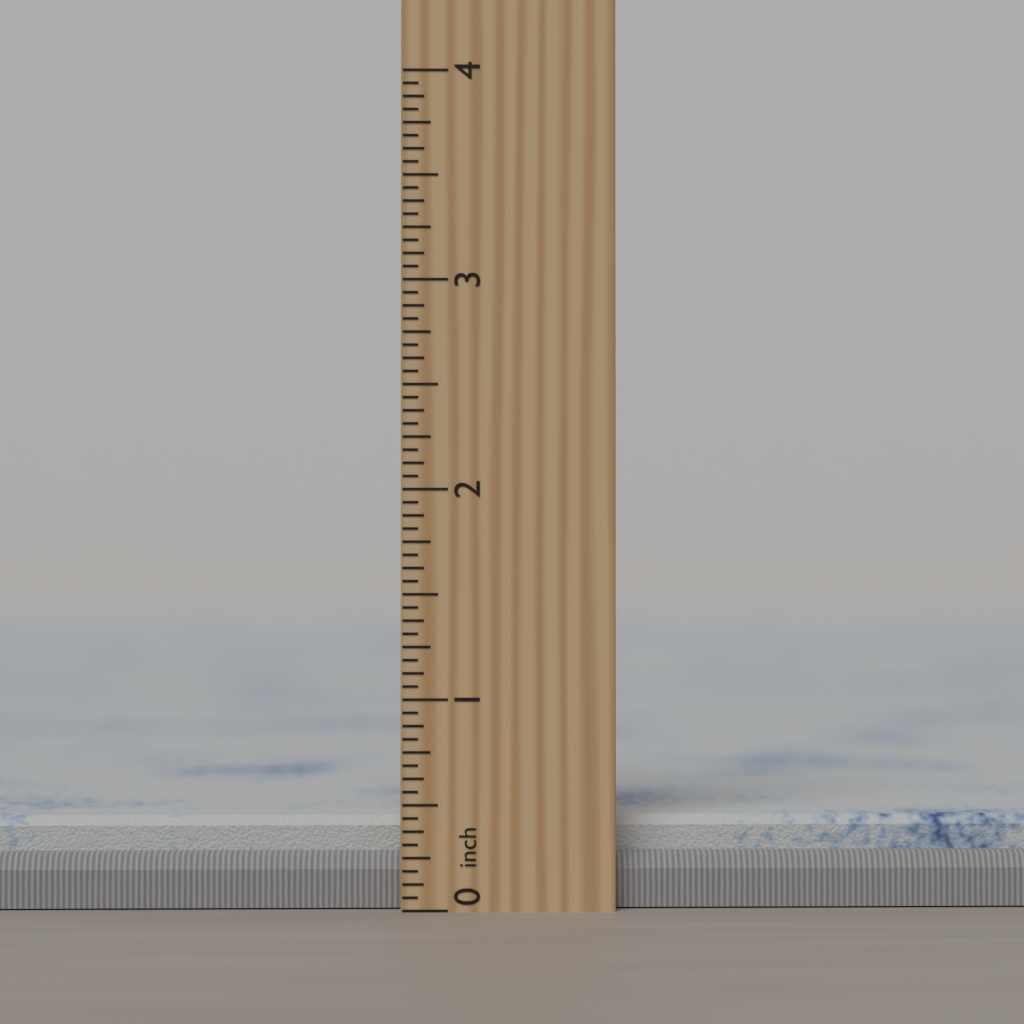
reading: 0.4375 inch
